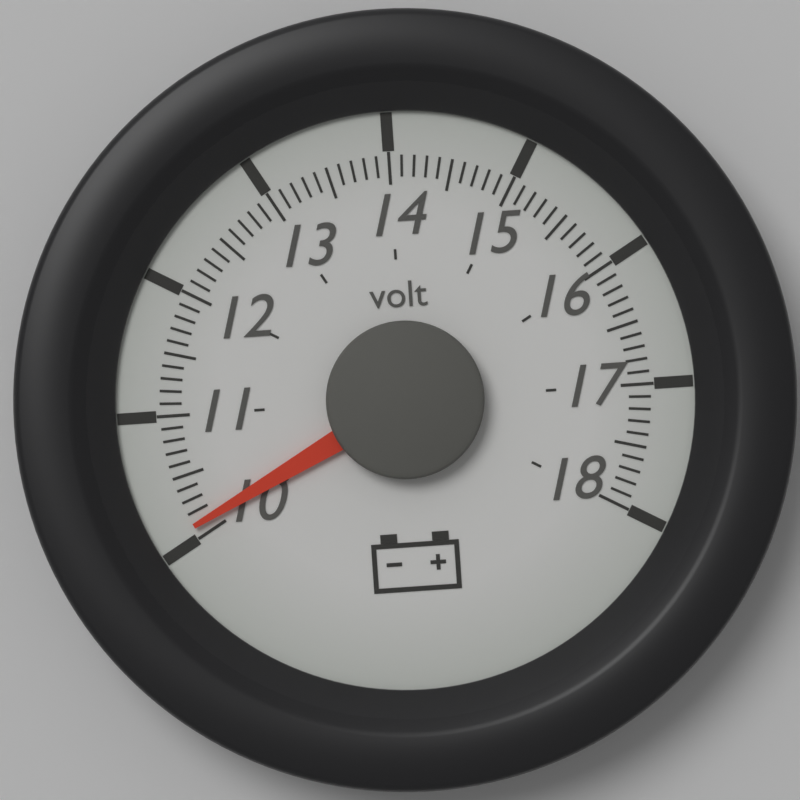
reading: 10.1 volt
